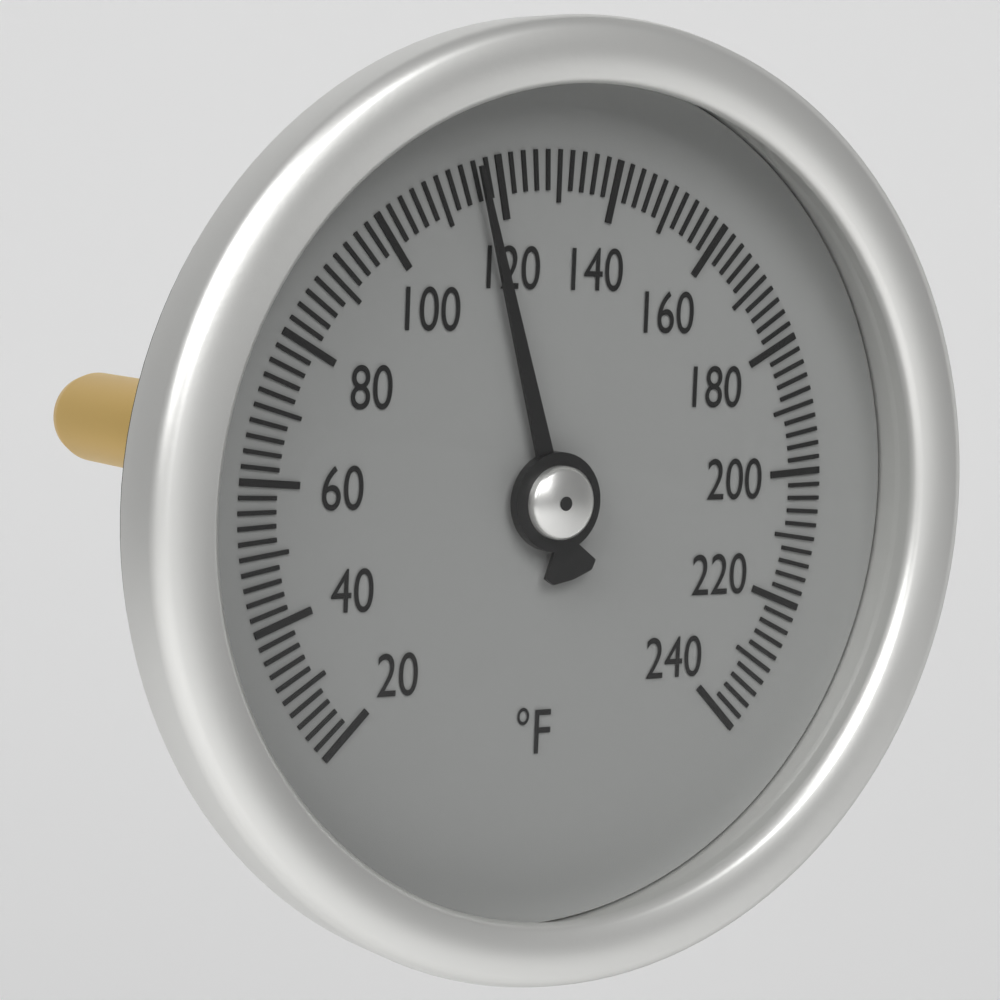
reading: 116 °F
